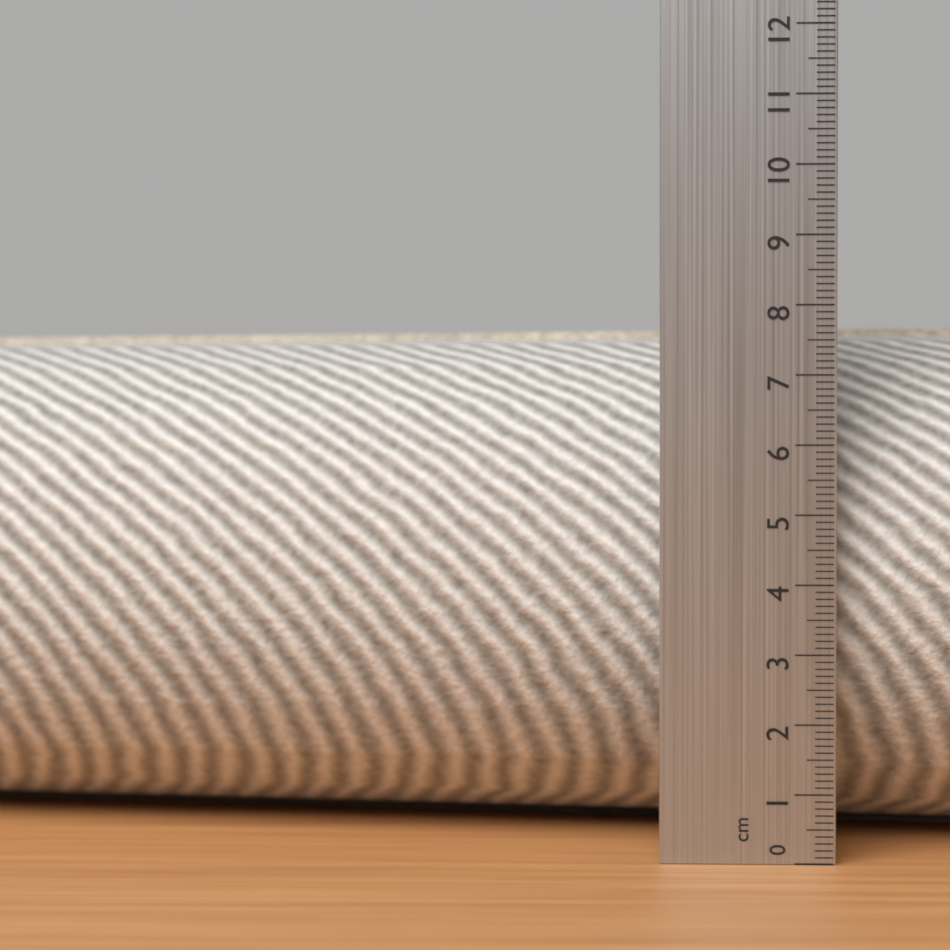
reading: 7.9 cm
